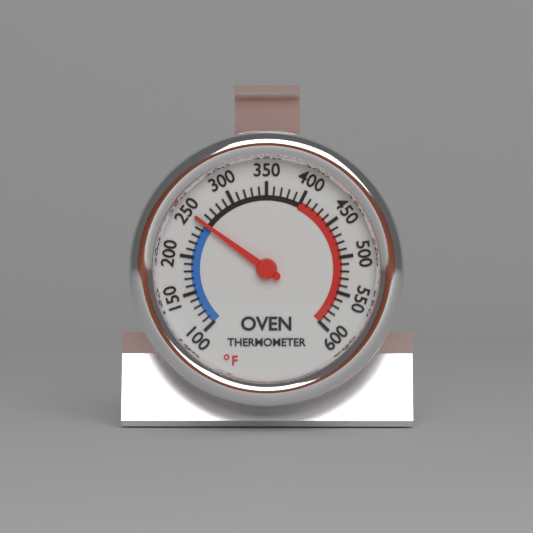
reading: 250 °F
